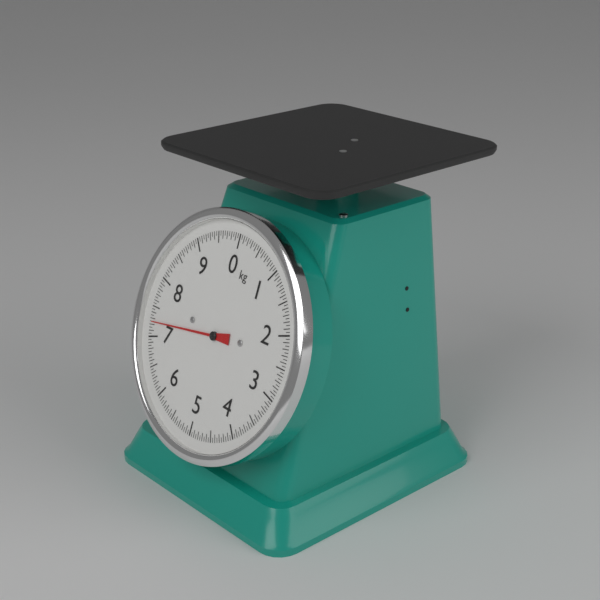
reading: 7.25 kg
